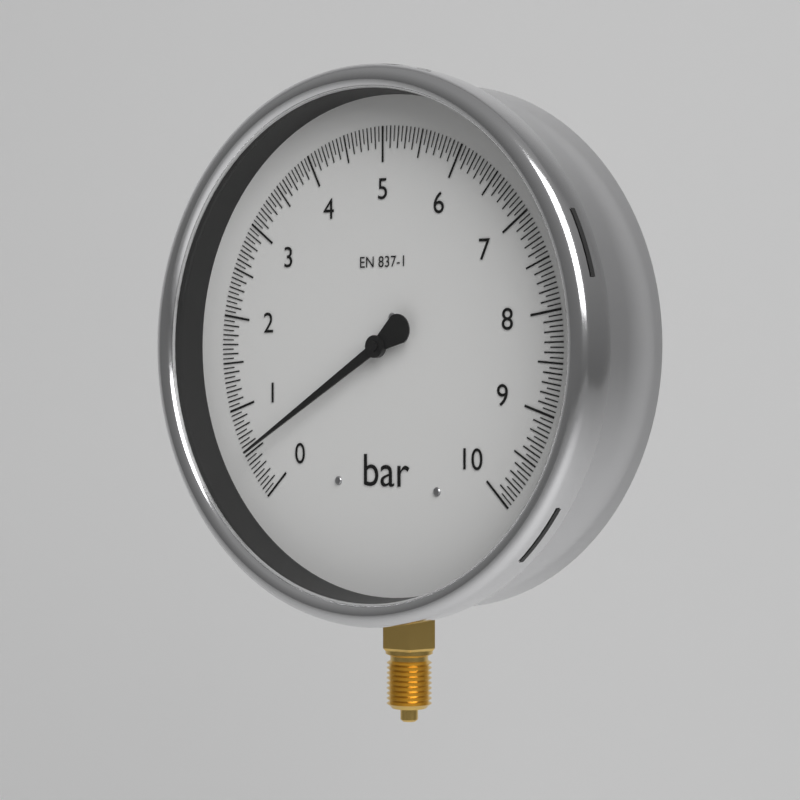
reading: 0.50 bar
